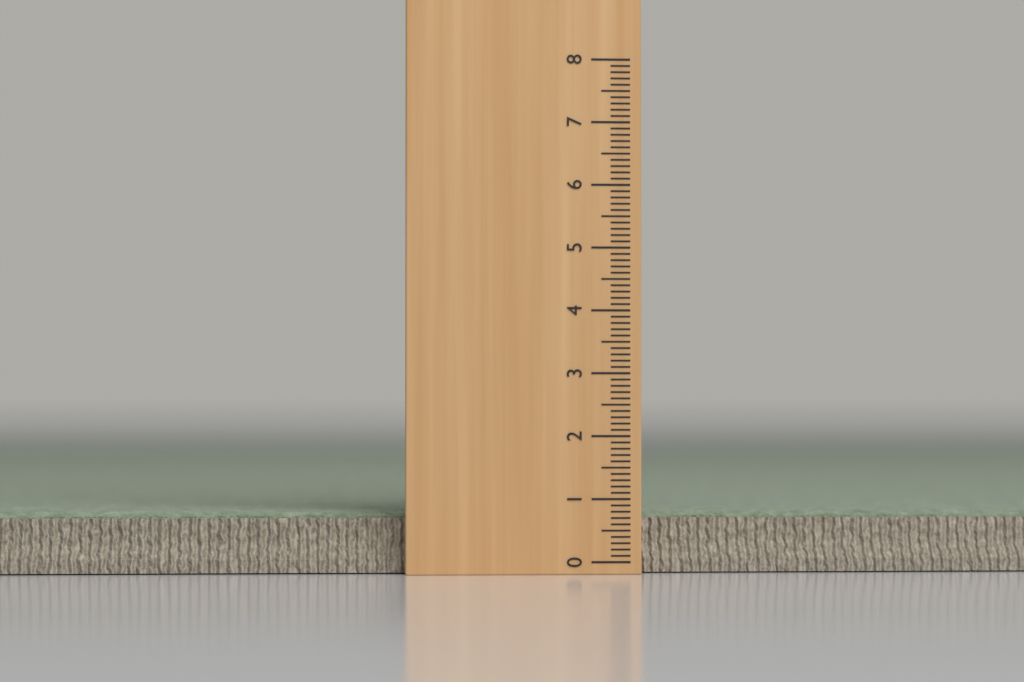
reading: 0.8 (no unit)
